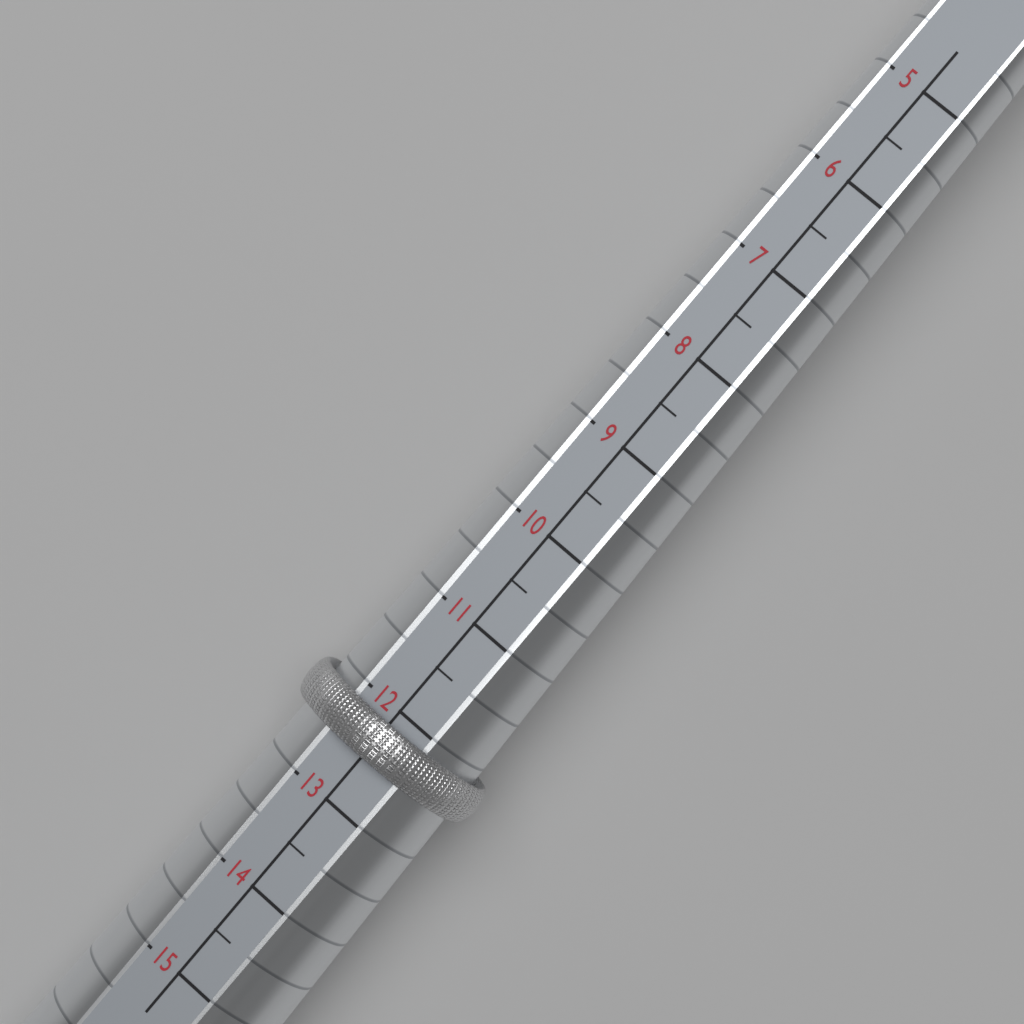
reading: 12.5 (no unit)
